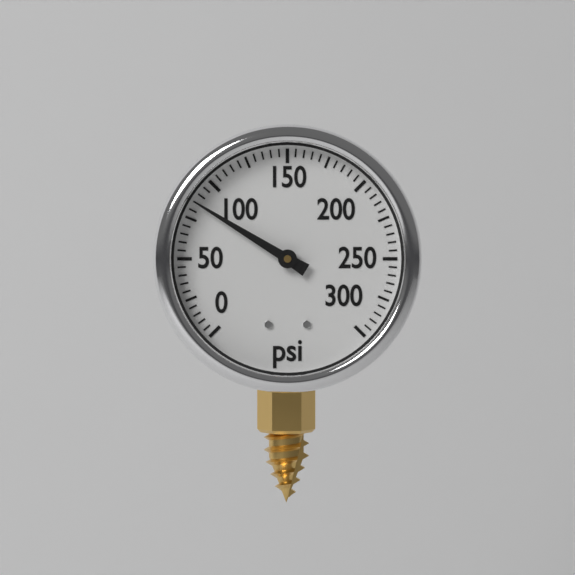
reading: 85 psi
